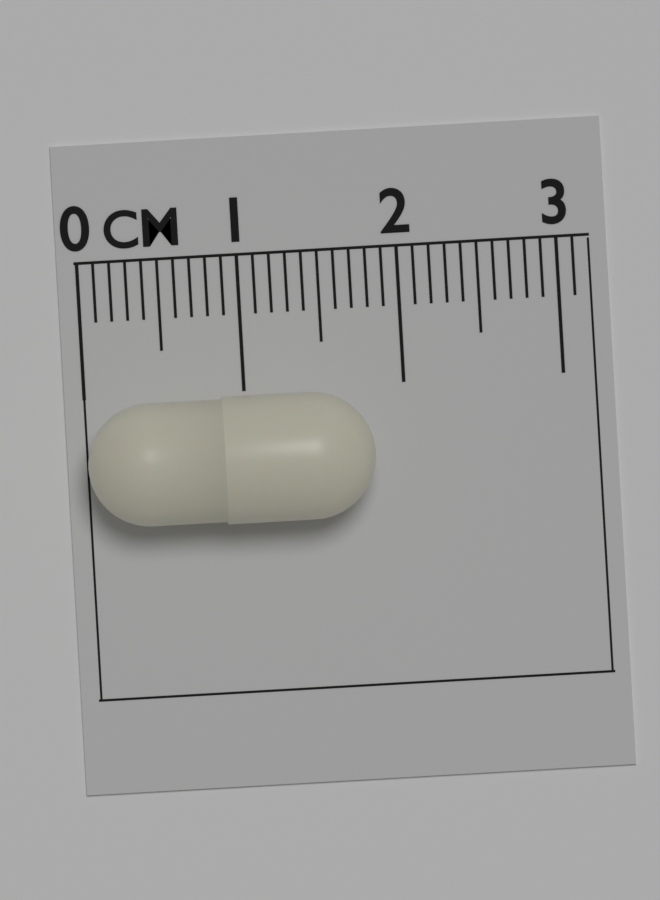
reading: 1.8 cm
